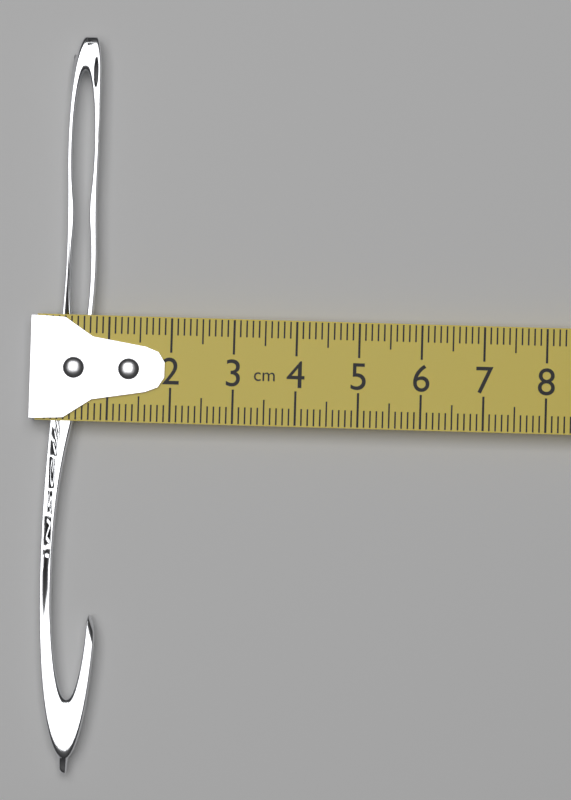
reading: 0.9 cm
